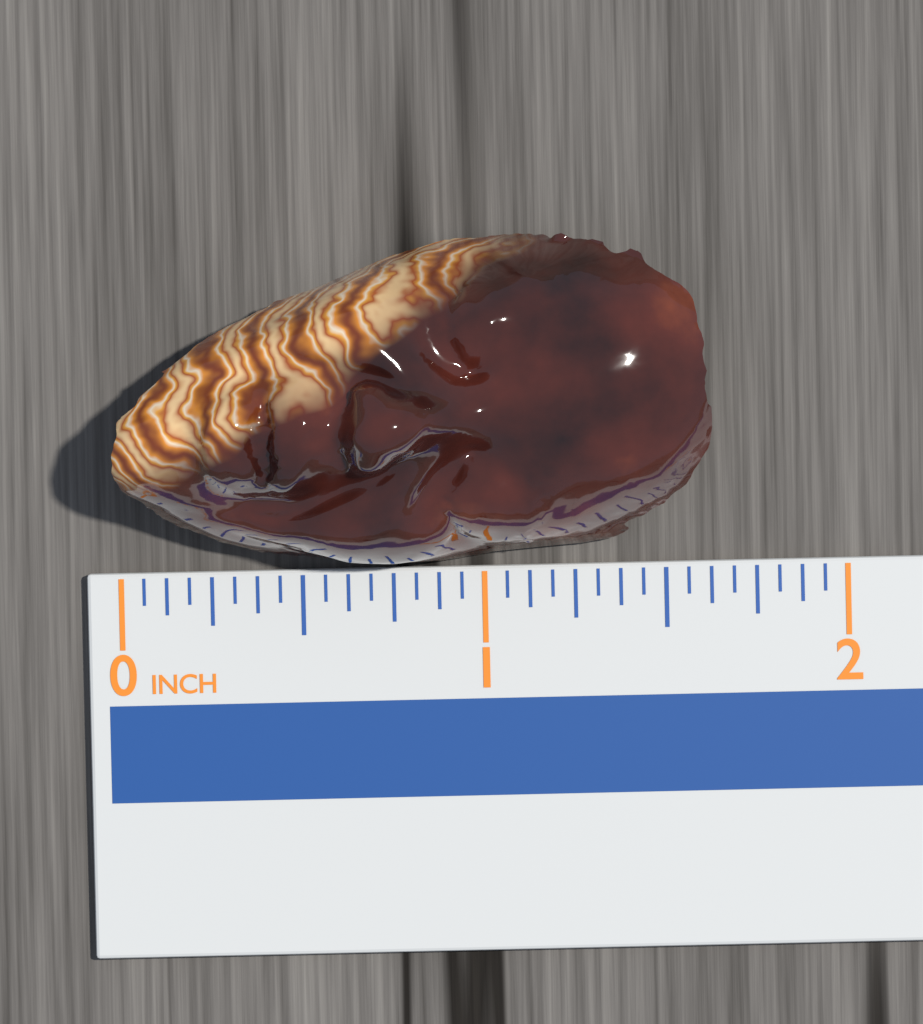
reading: 1.6250 in
